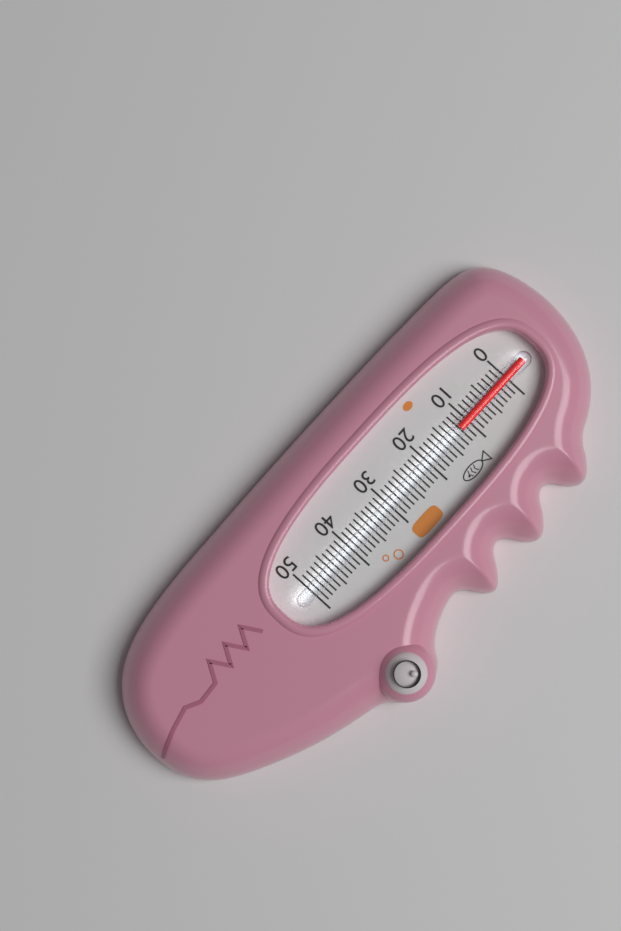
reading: 12 (no unit)
